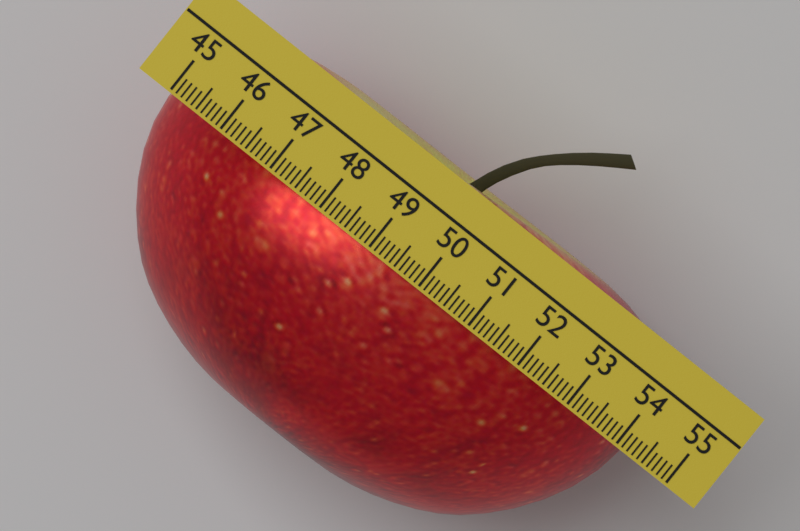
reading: 54.3 (no unit)
